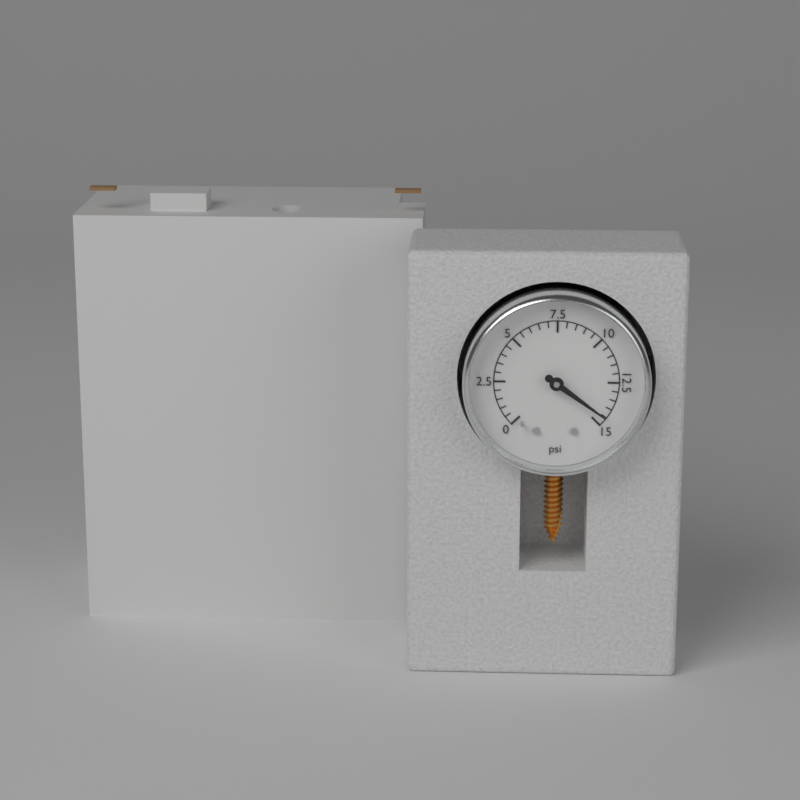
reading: 14.5 psi
